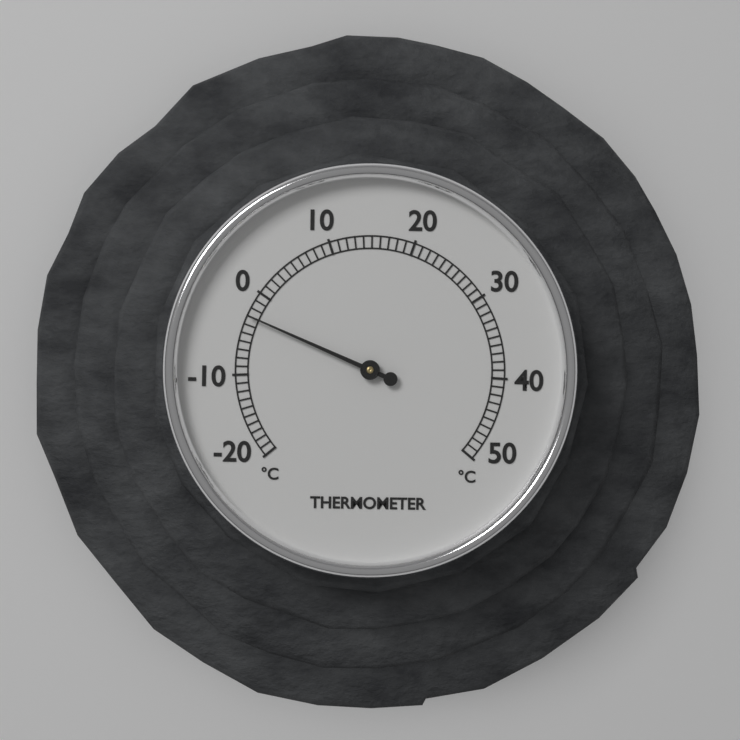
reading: -3 °C
